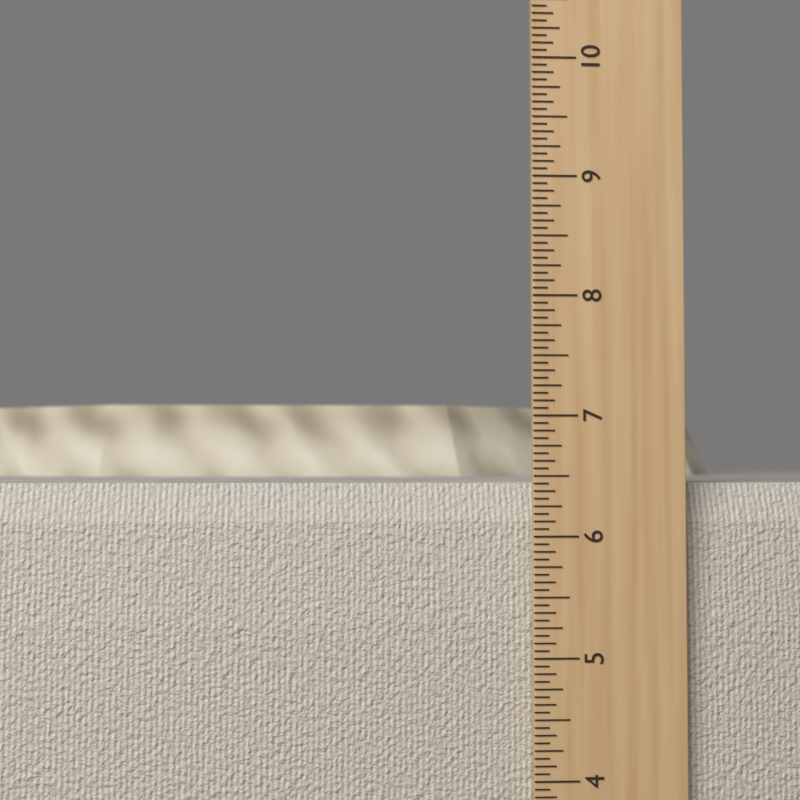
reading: 6.4375 in
